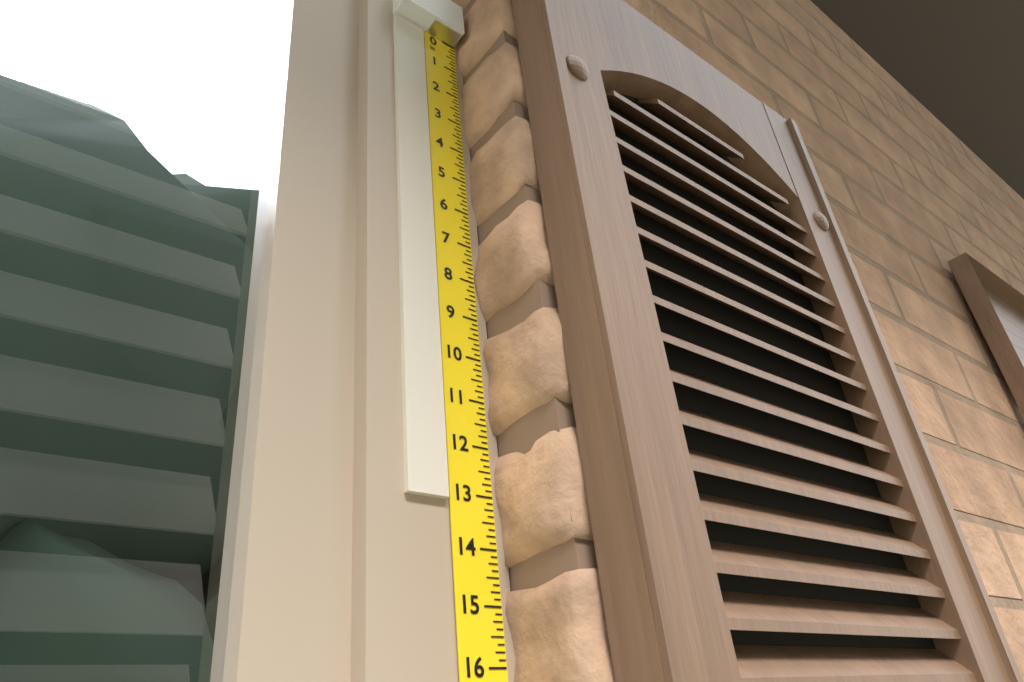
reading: 13.125 in
